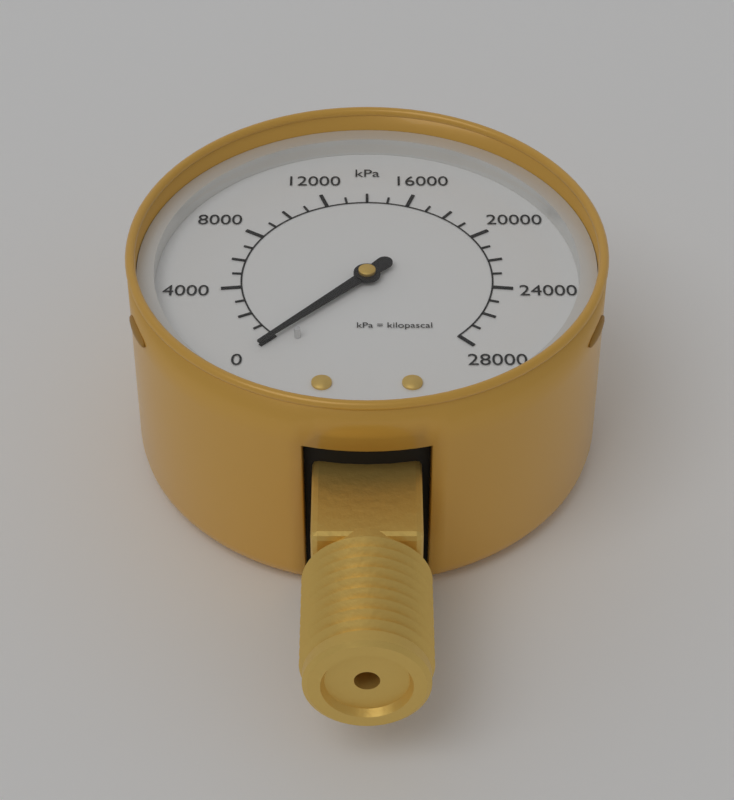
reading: 0 kPa
